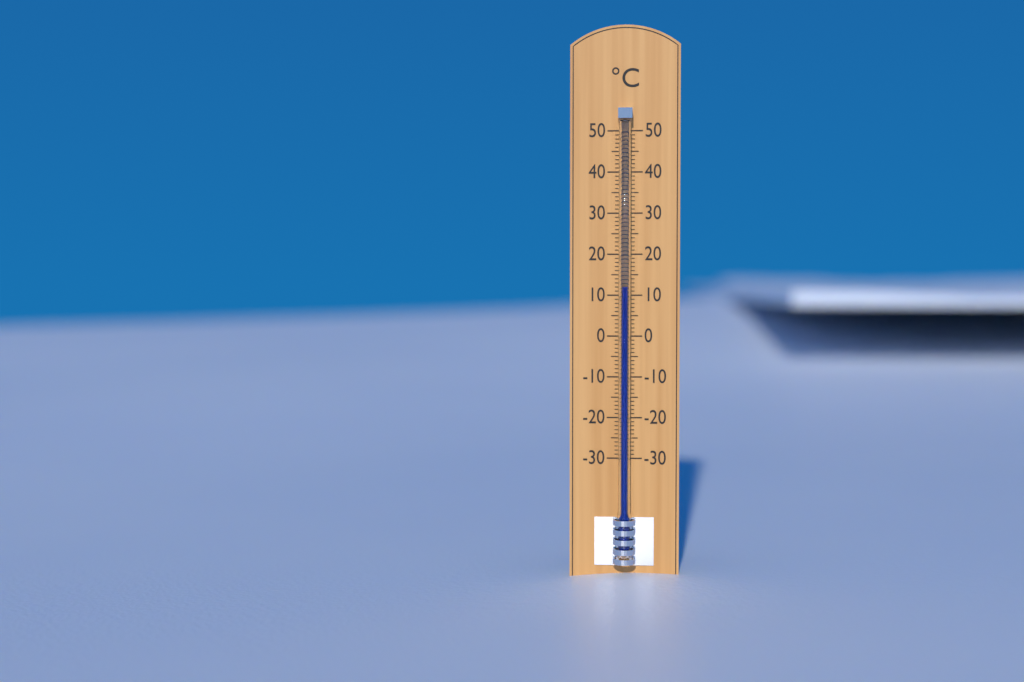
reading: 12 °C
